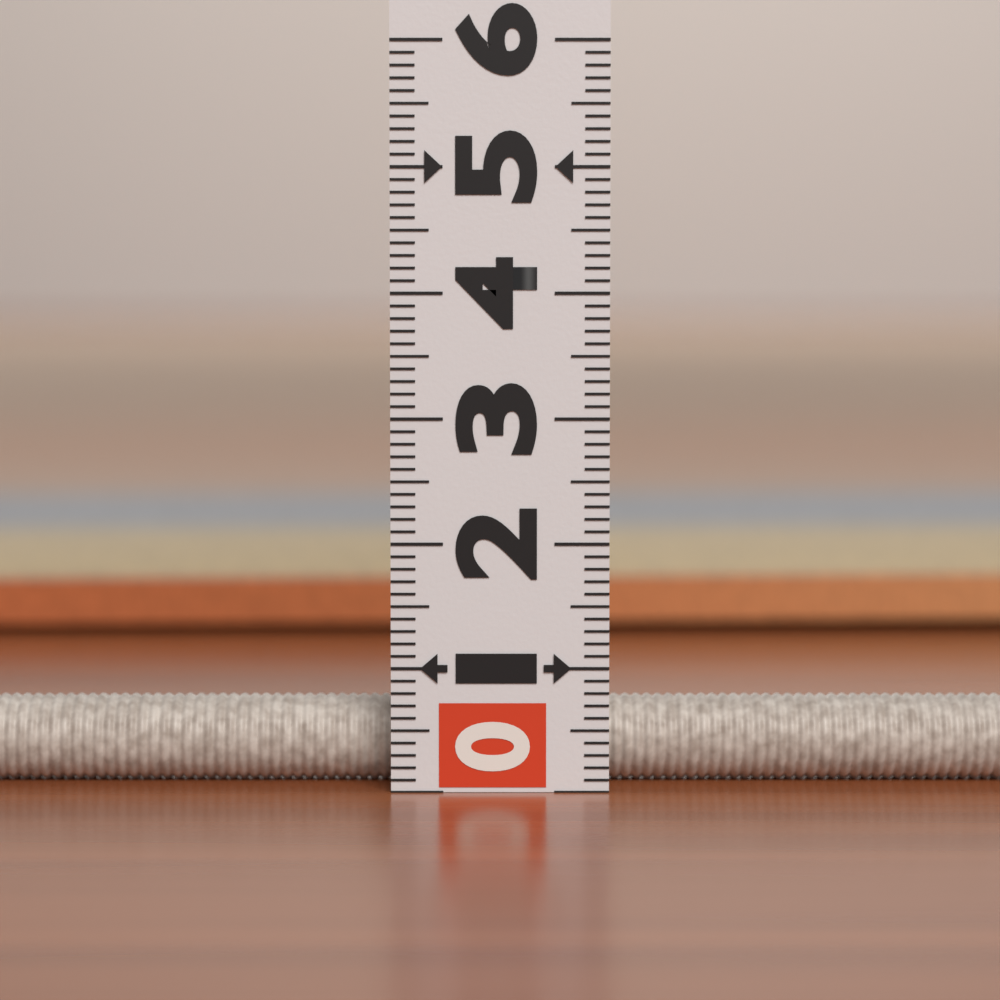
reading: 0.8 (no unit)
